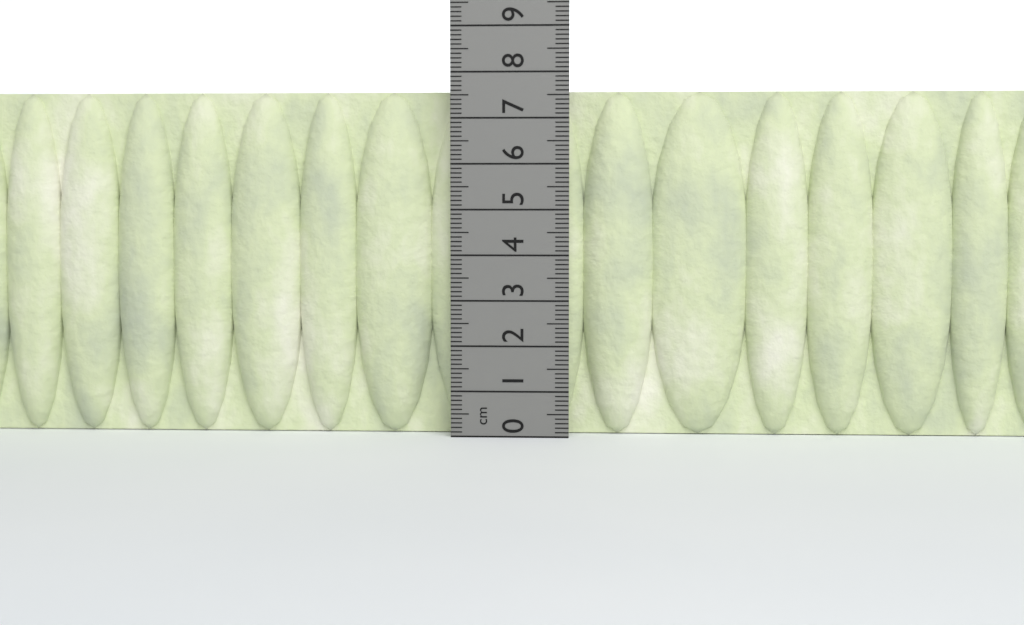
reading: 7.6 cm
